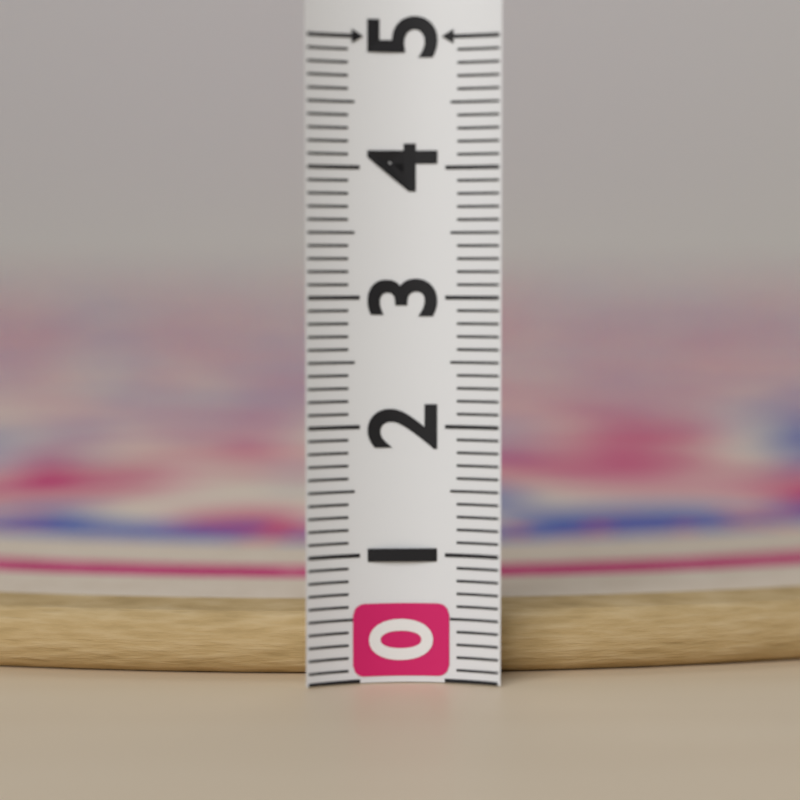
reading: 0.5 (no unit)
